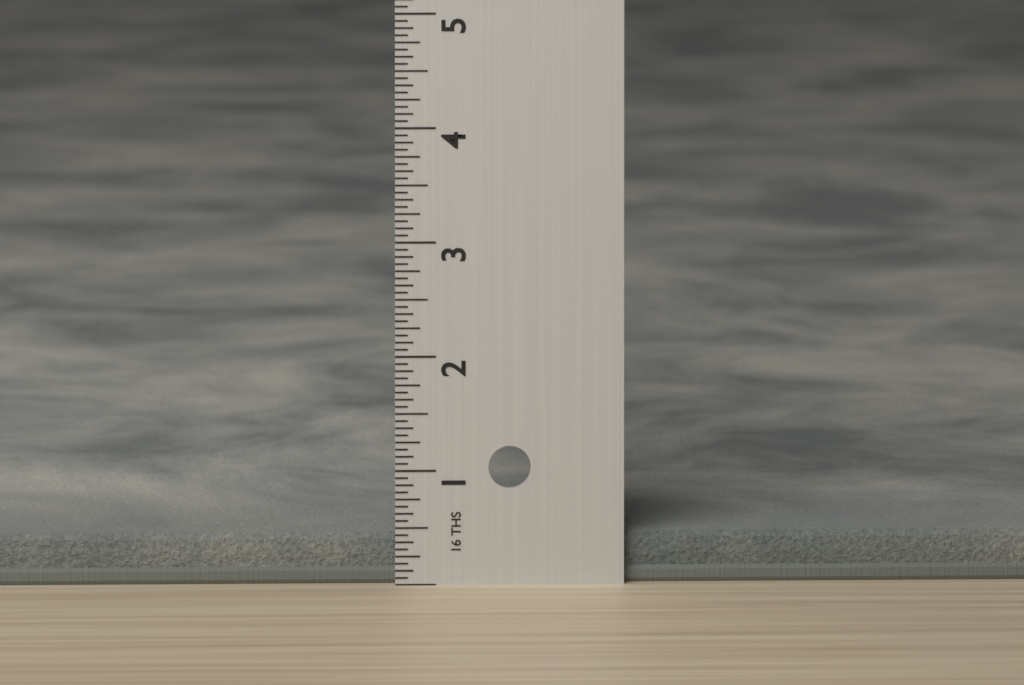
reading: 0.4375 in
